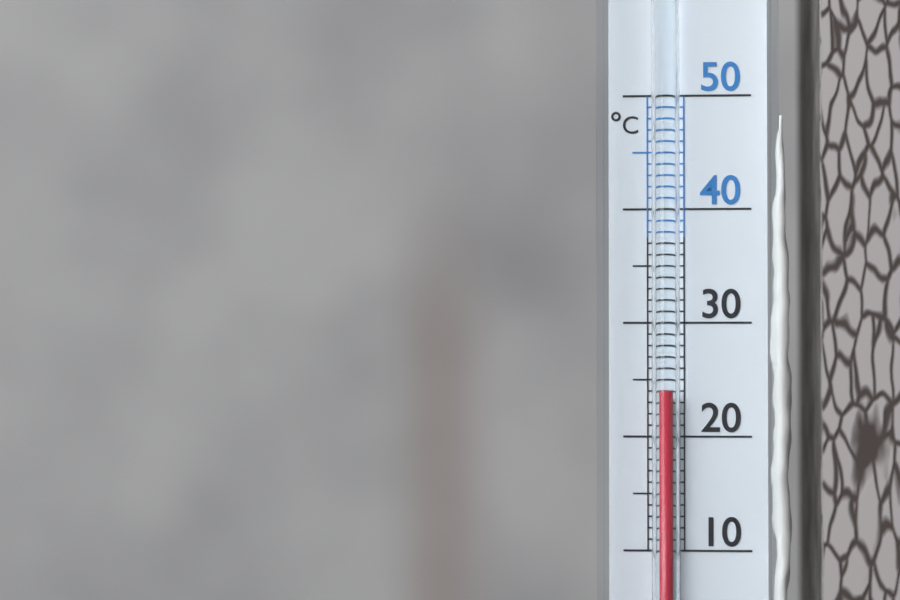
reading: 24 °C
